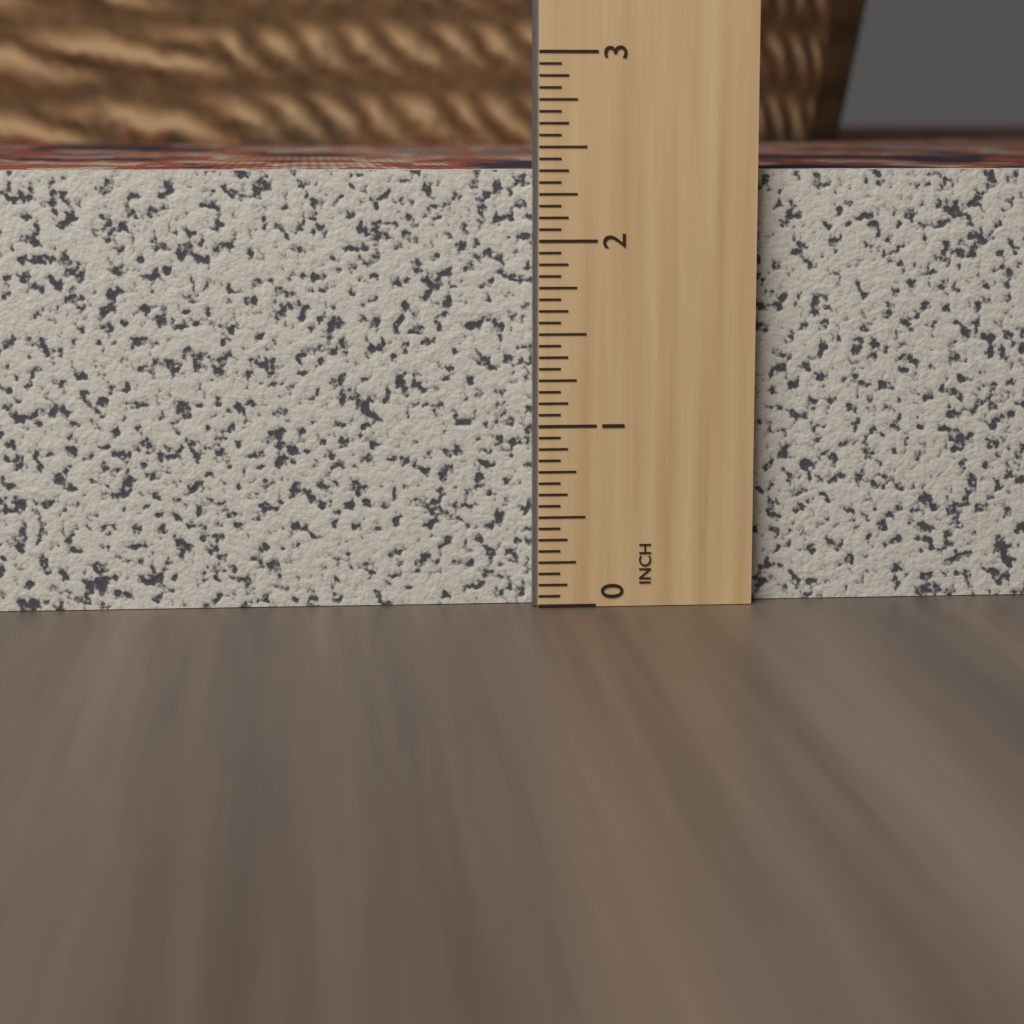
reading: 2.3750 in
